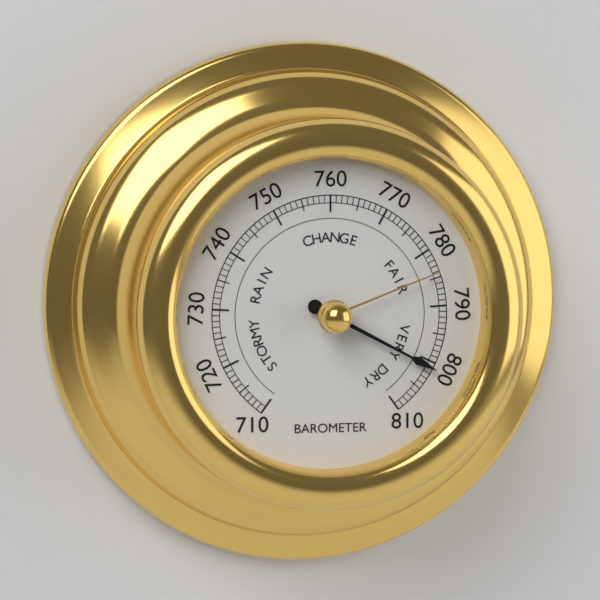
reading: 801 (no unit)
